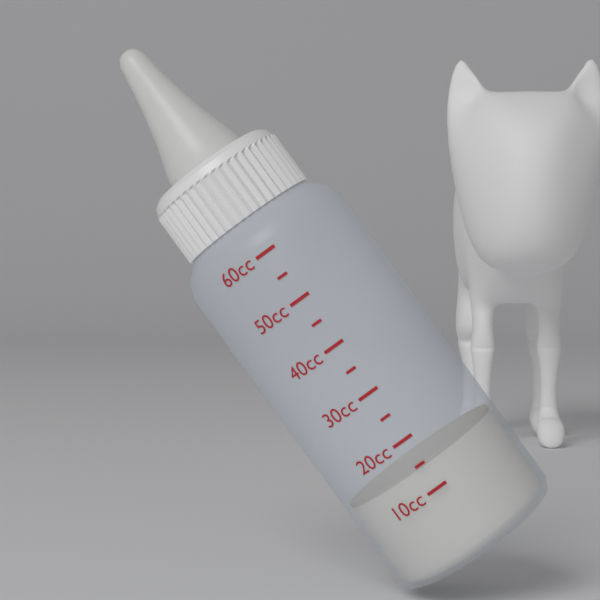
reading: 15 cc
